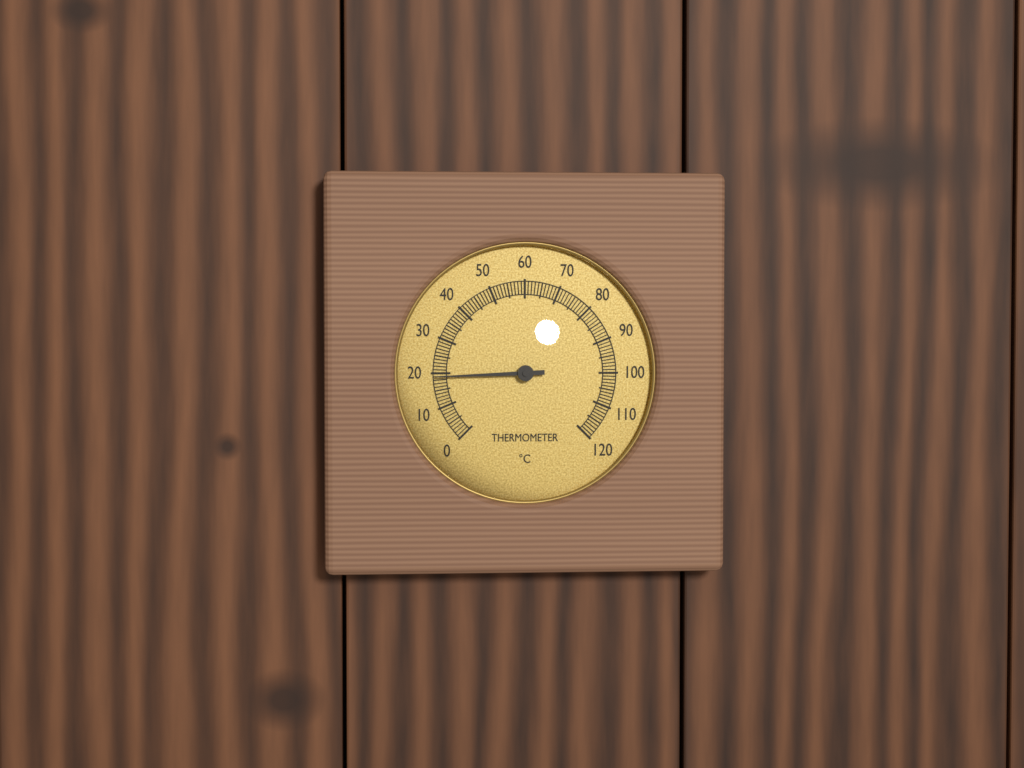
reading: 19 °C
